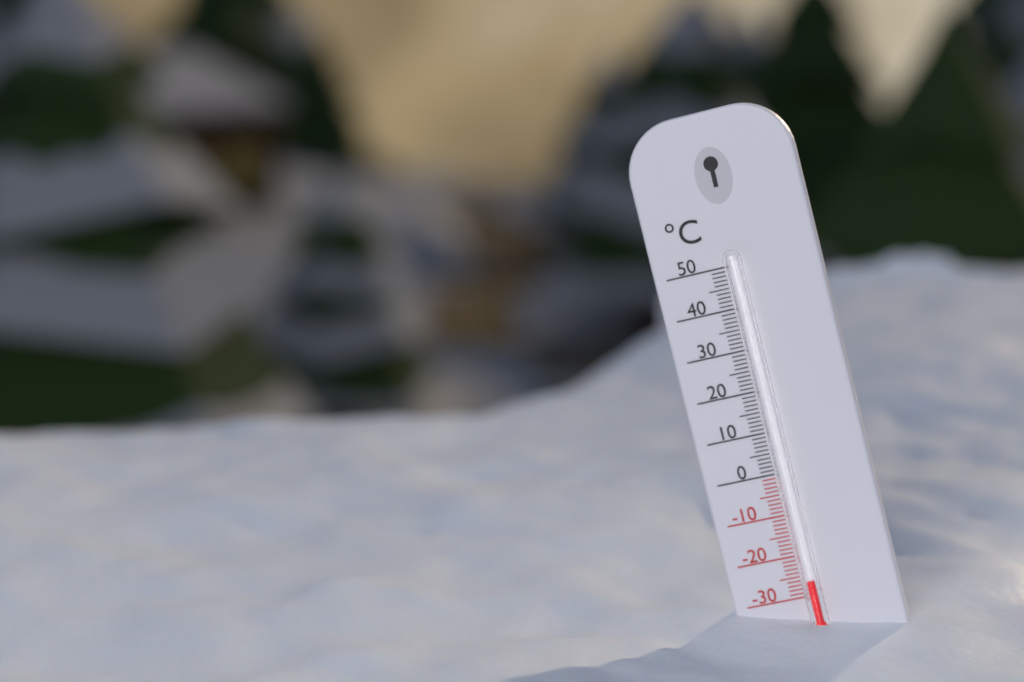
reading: -26 °C
